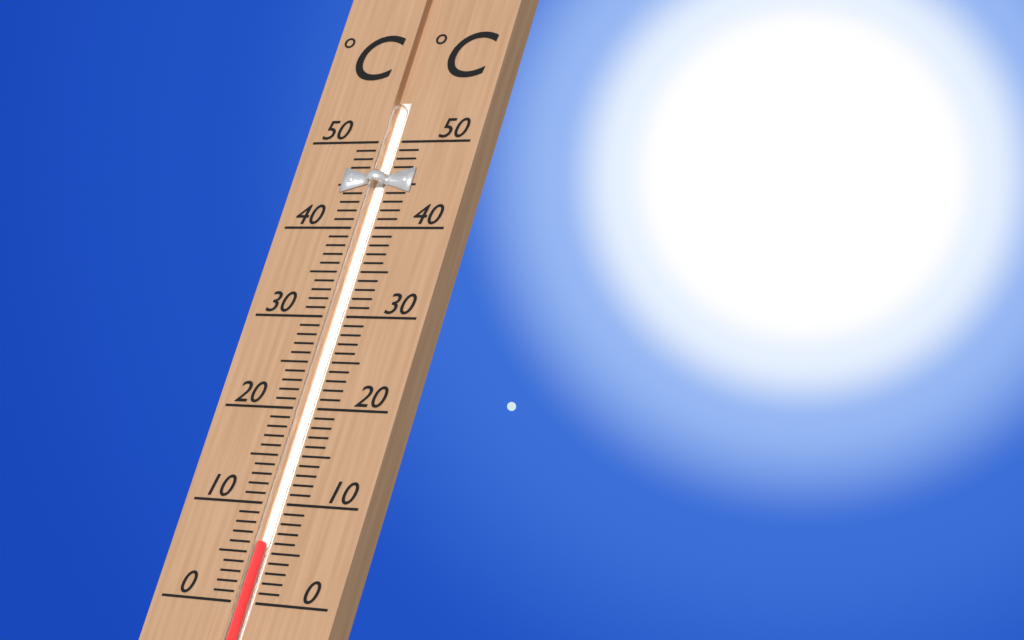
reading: 6 °C
